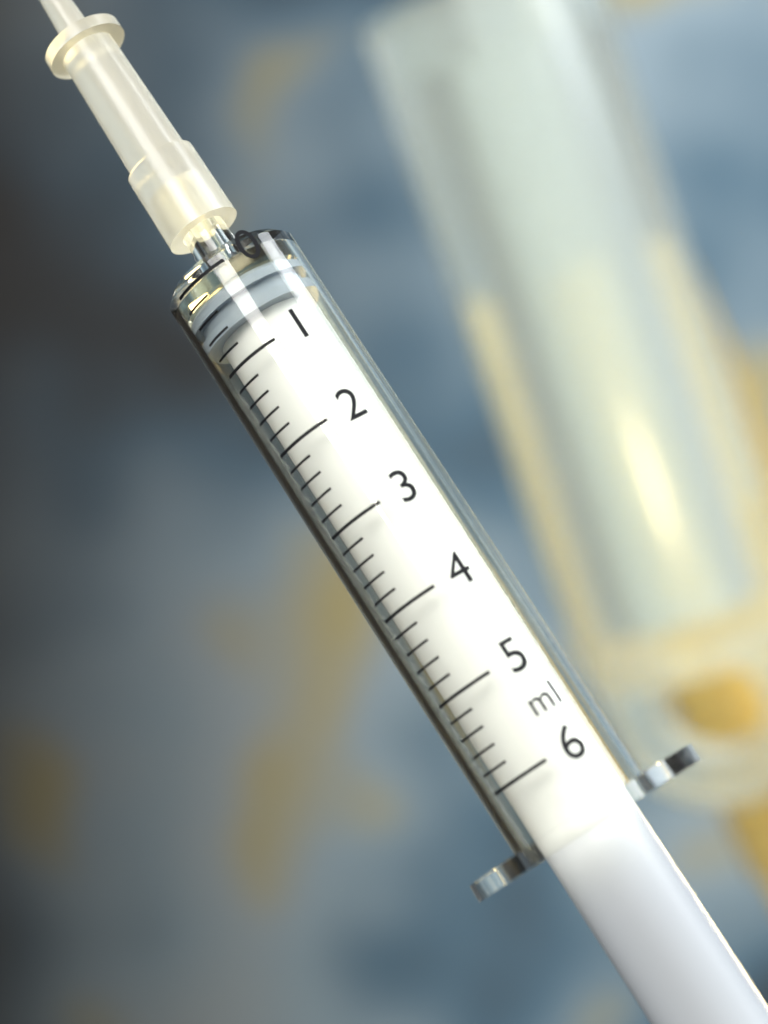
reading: 0.2 ml
